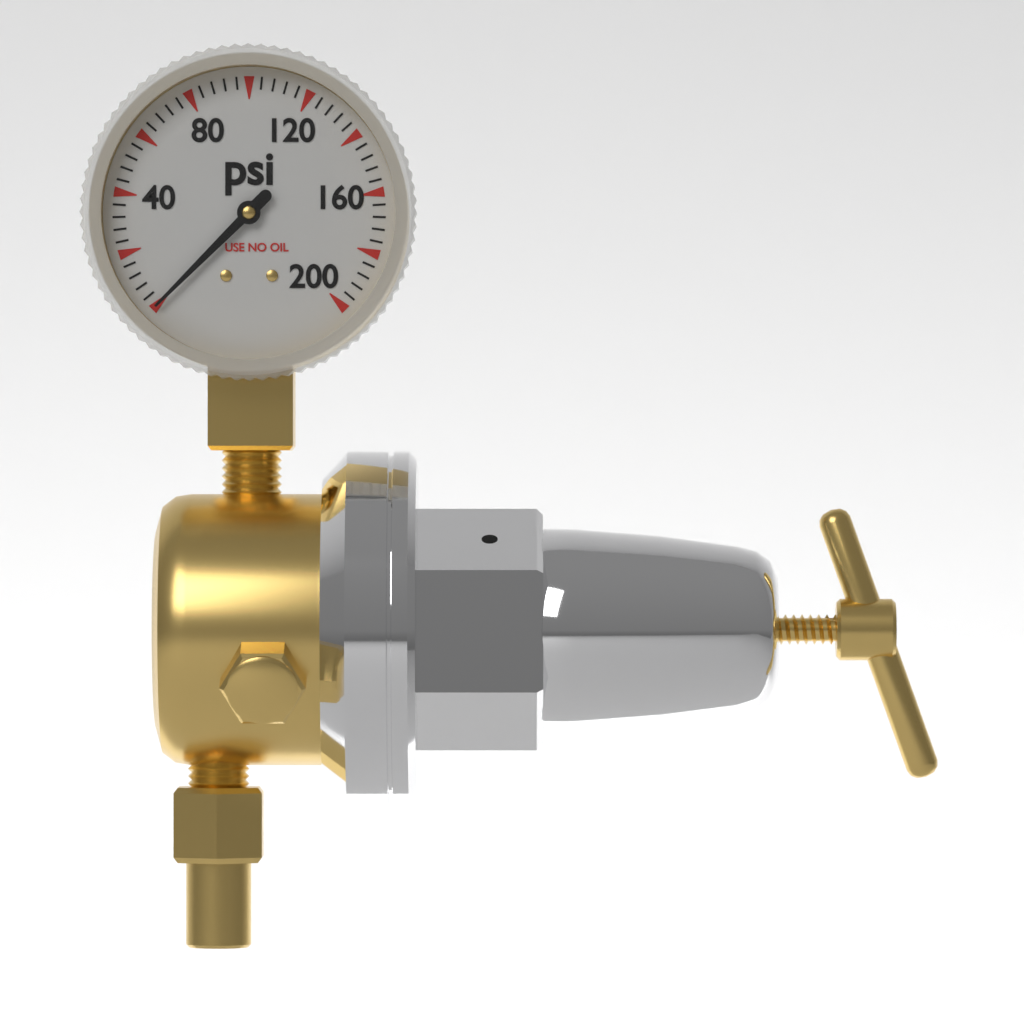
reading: 0 psi
